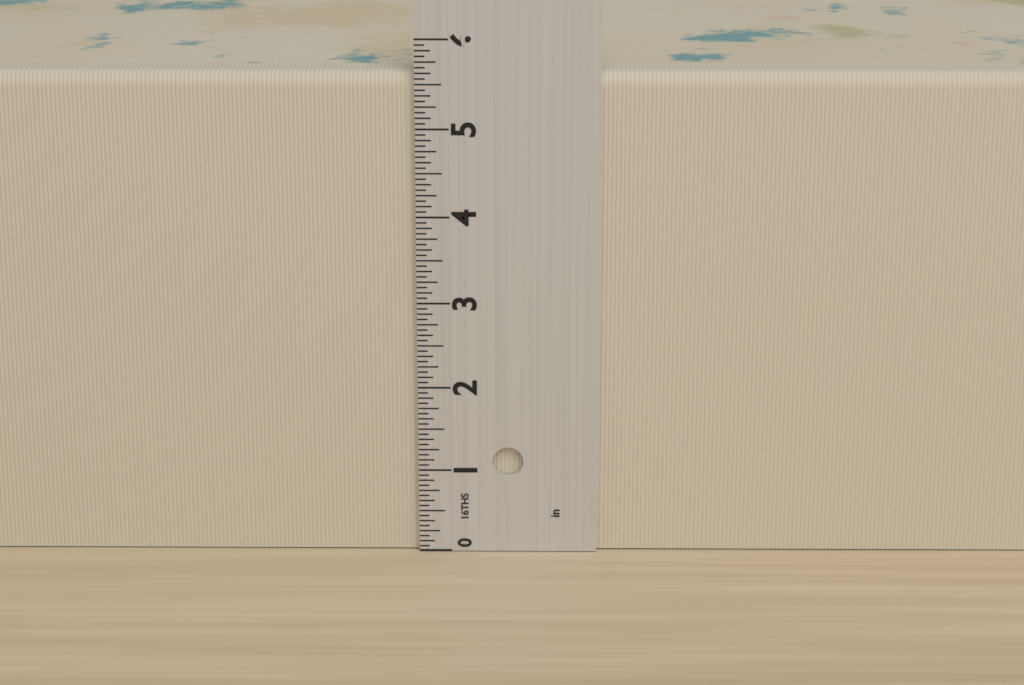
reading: 5.6250 in
